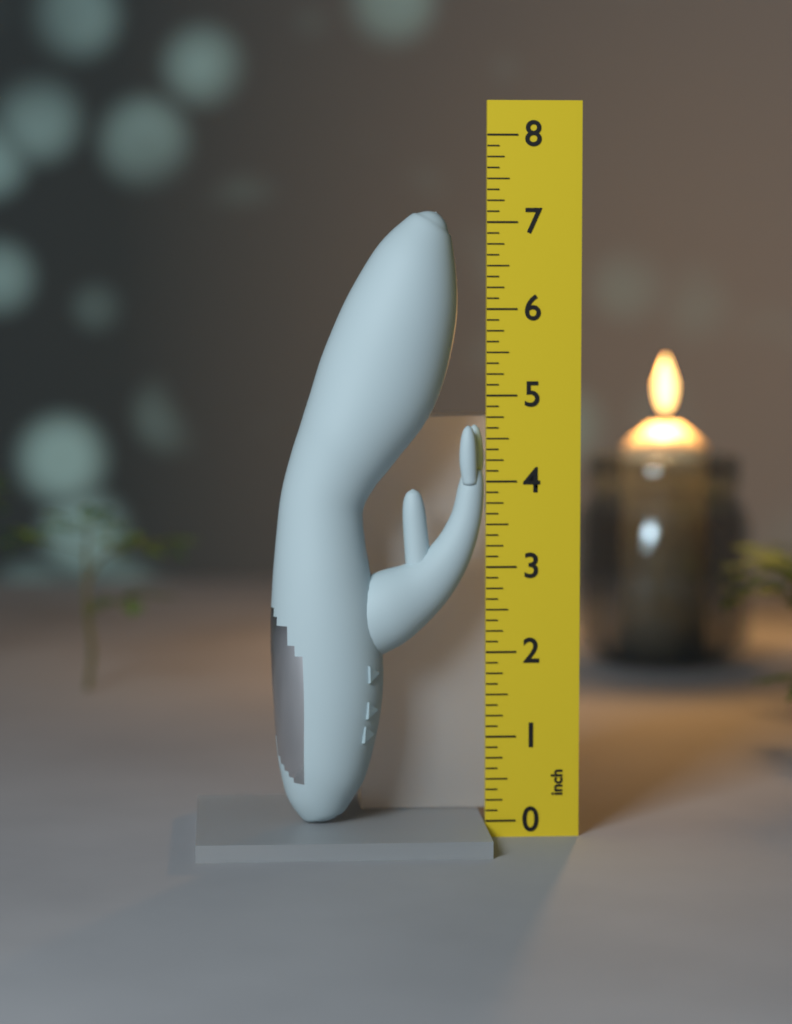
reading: 7.125 inch
